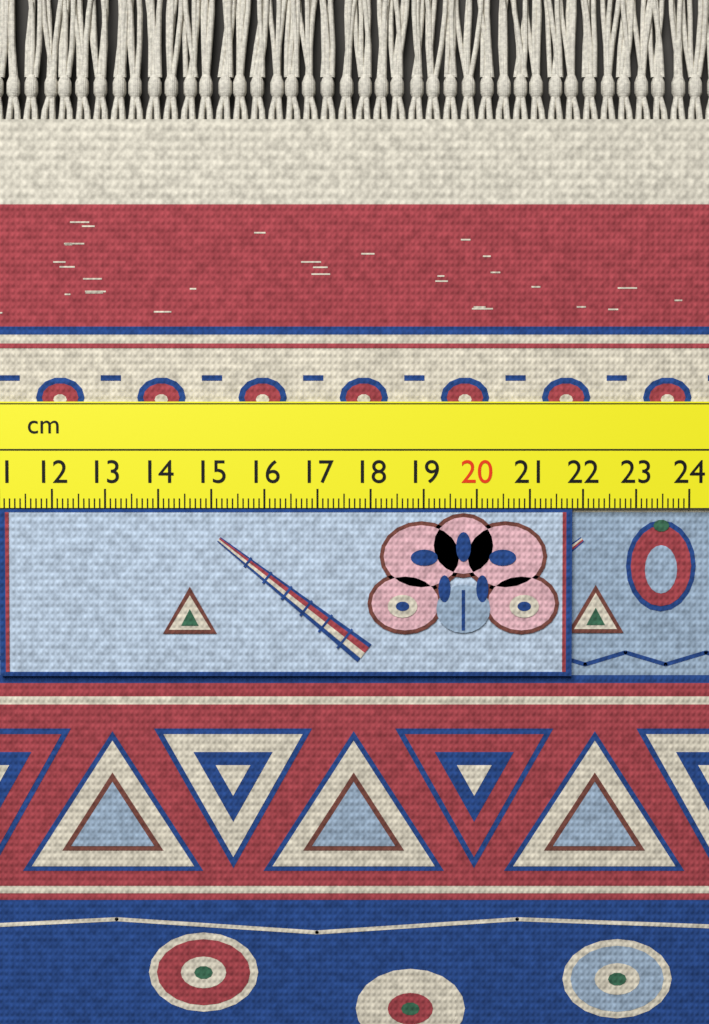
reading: 21.8 cm
